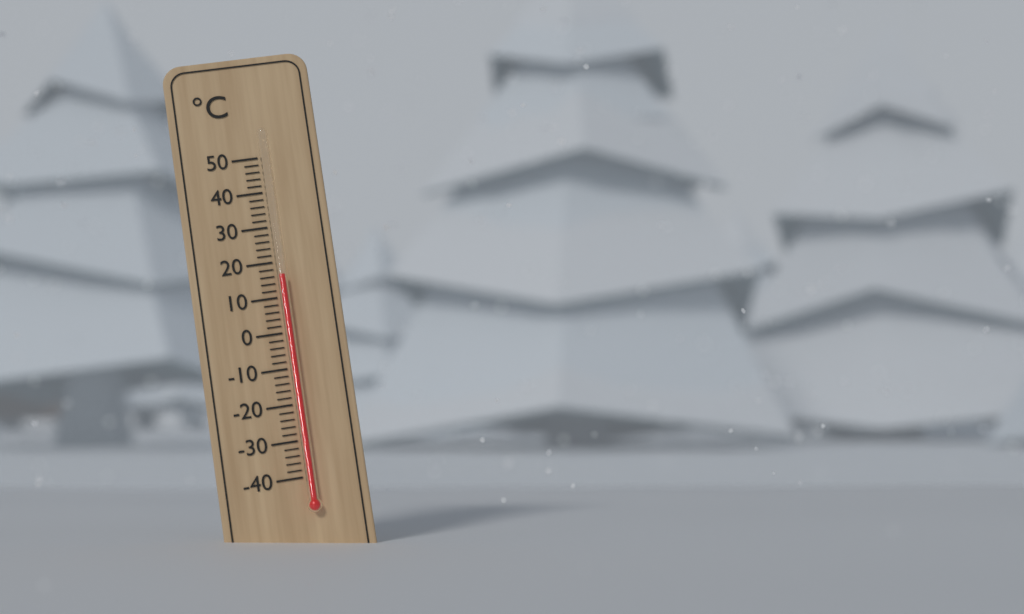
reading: 16 °C
